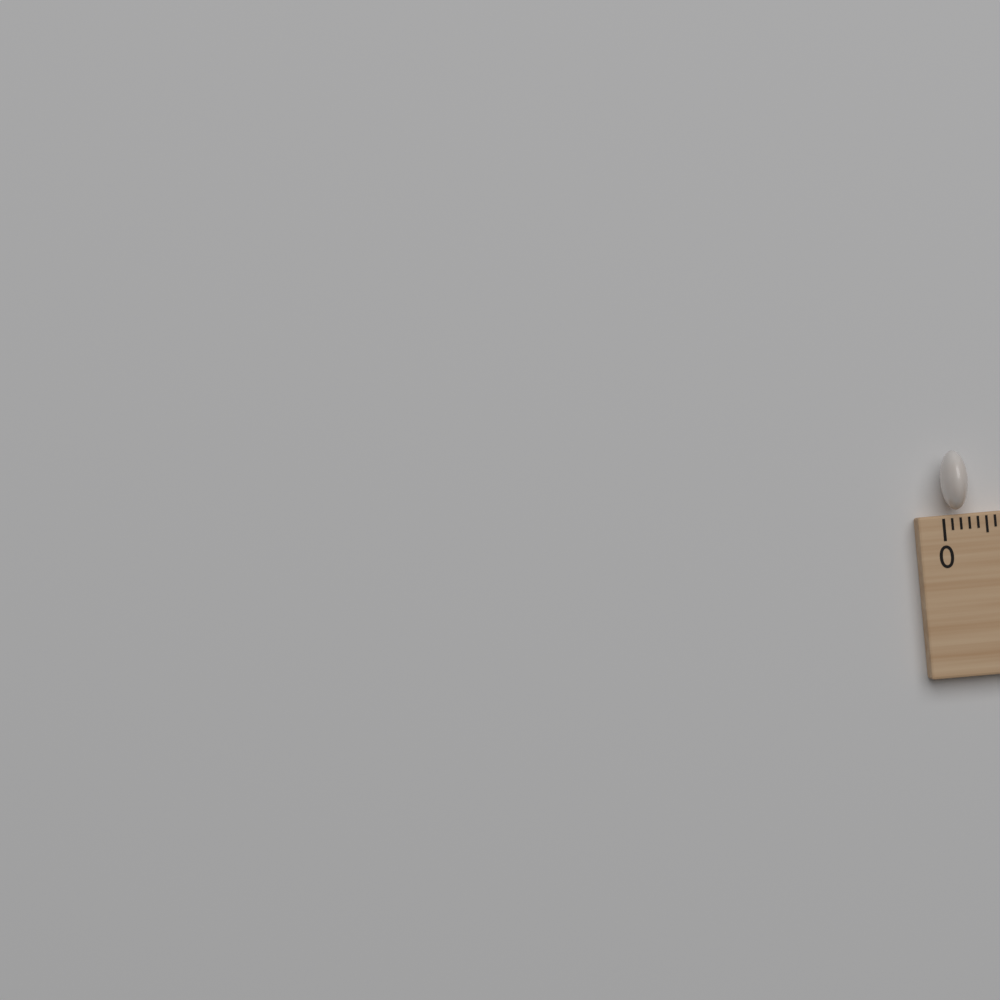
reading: 0.3 (no unit)
